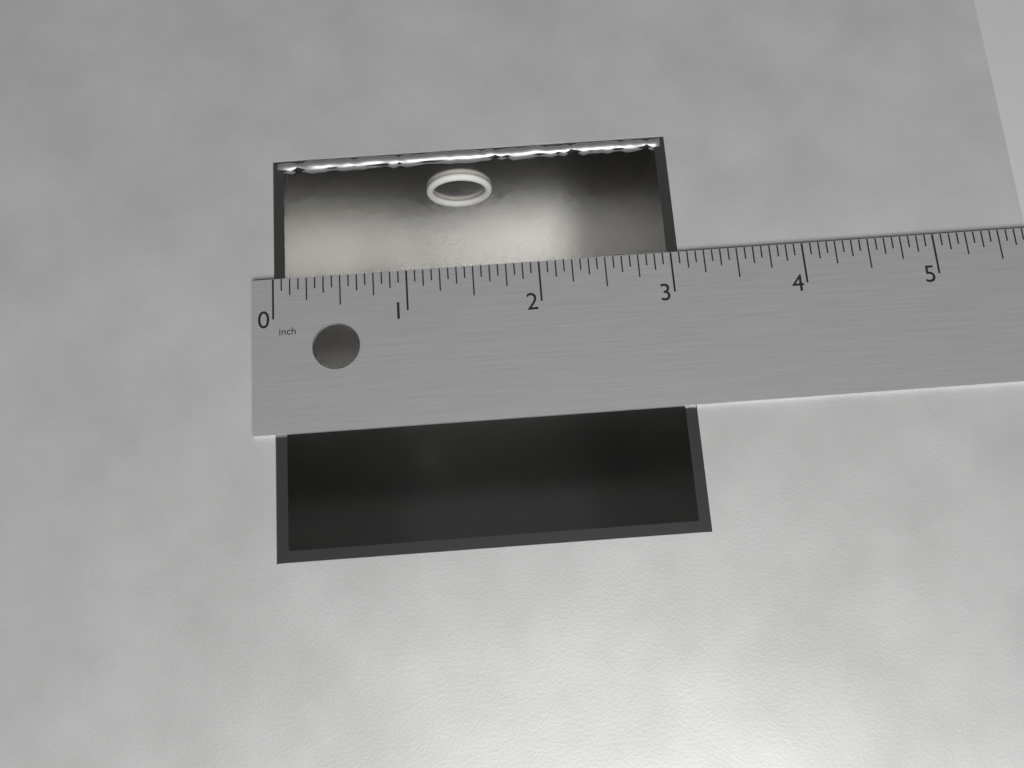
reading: 3.0625 in
